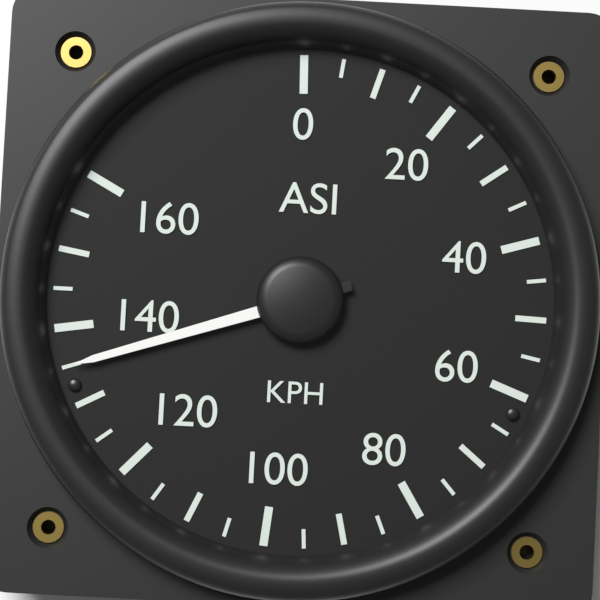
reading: 135 KPH
